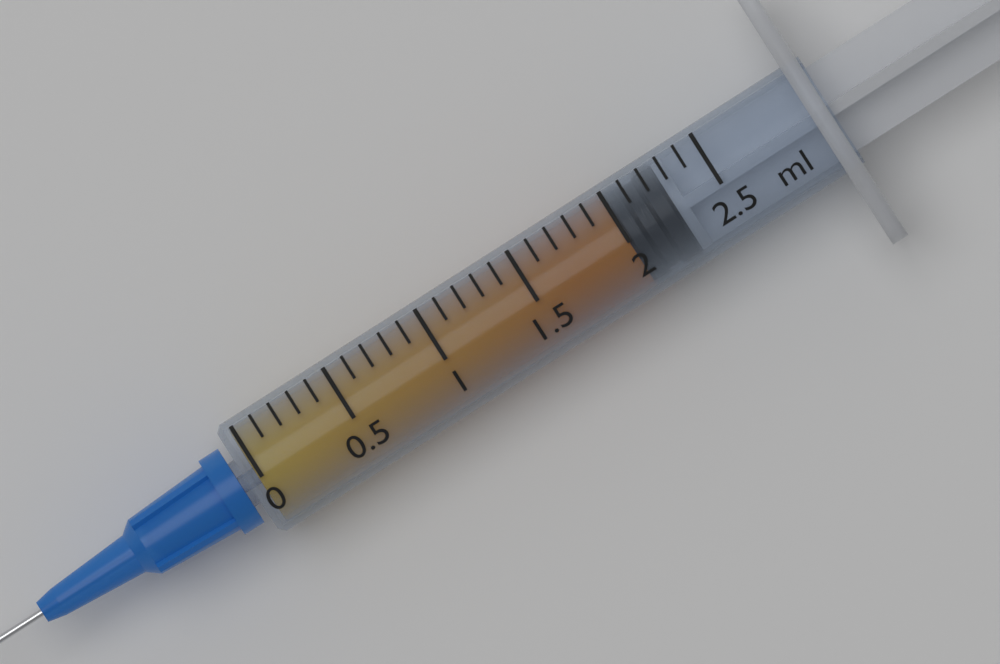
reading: 2.0 ml
